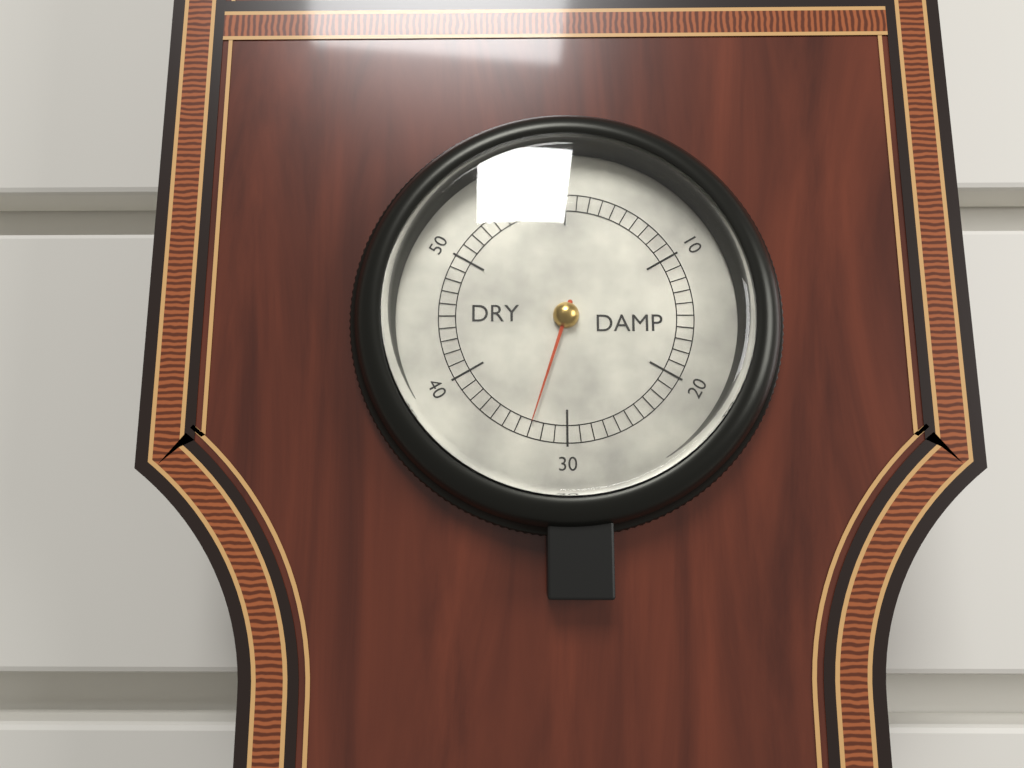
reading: 33 (no unit)
